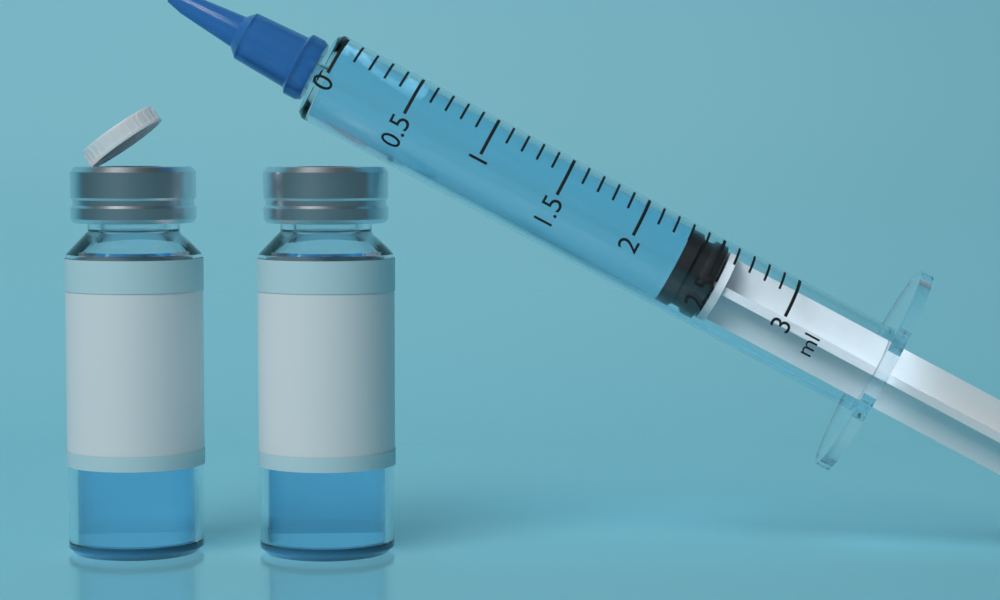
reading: 2.3 ml
